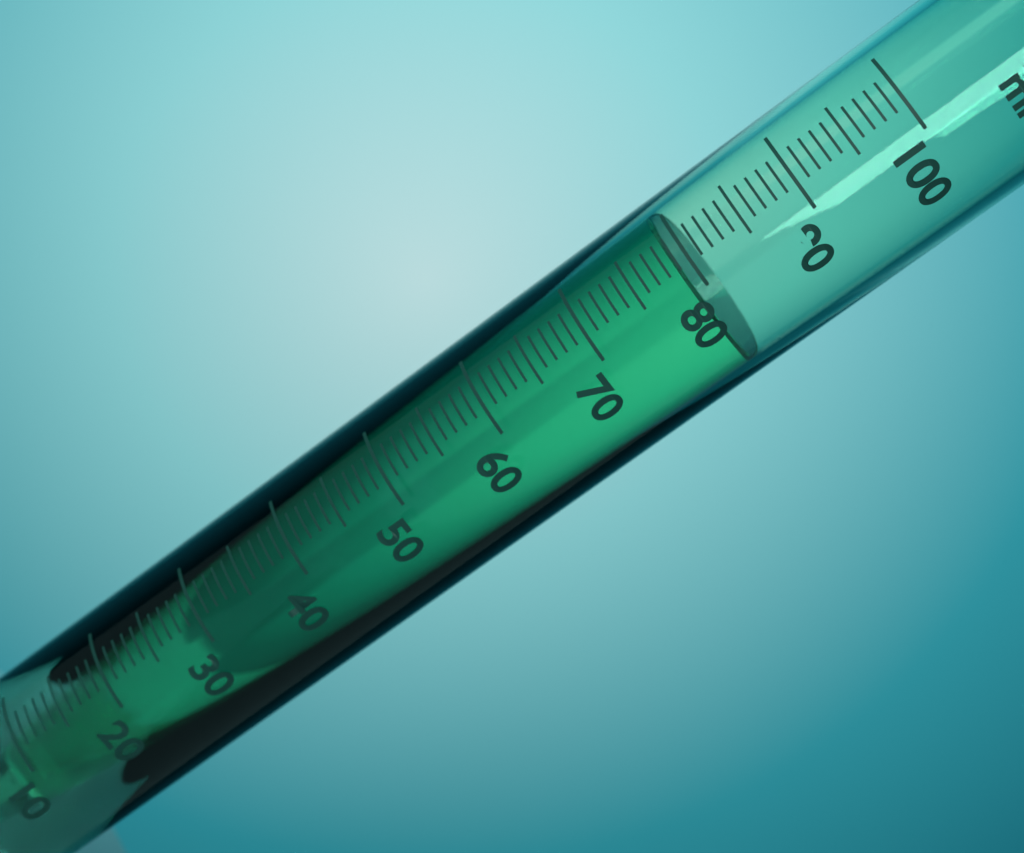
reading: 79 ml
